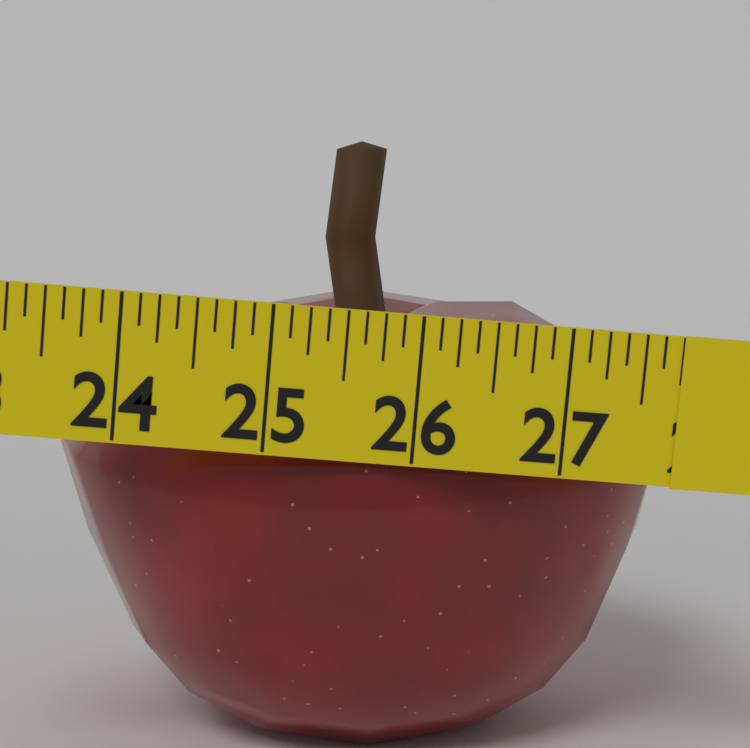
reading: 27.750 in
